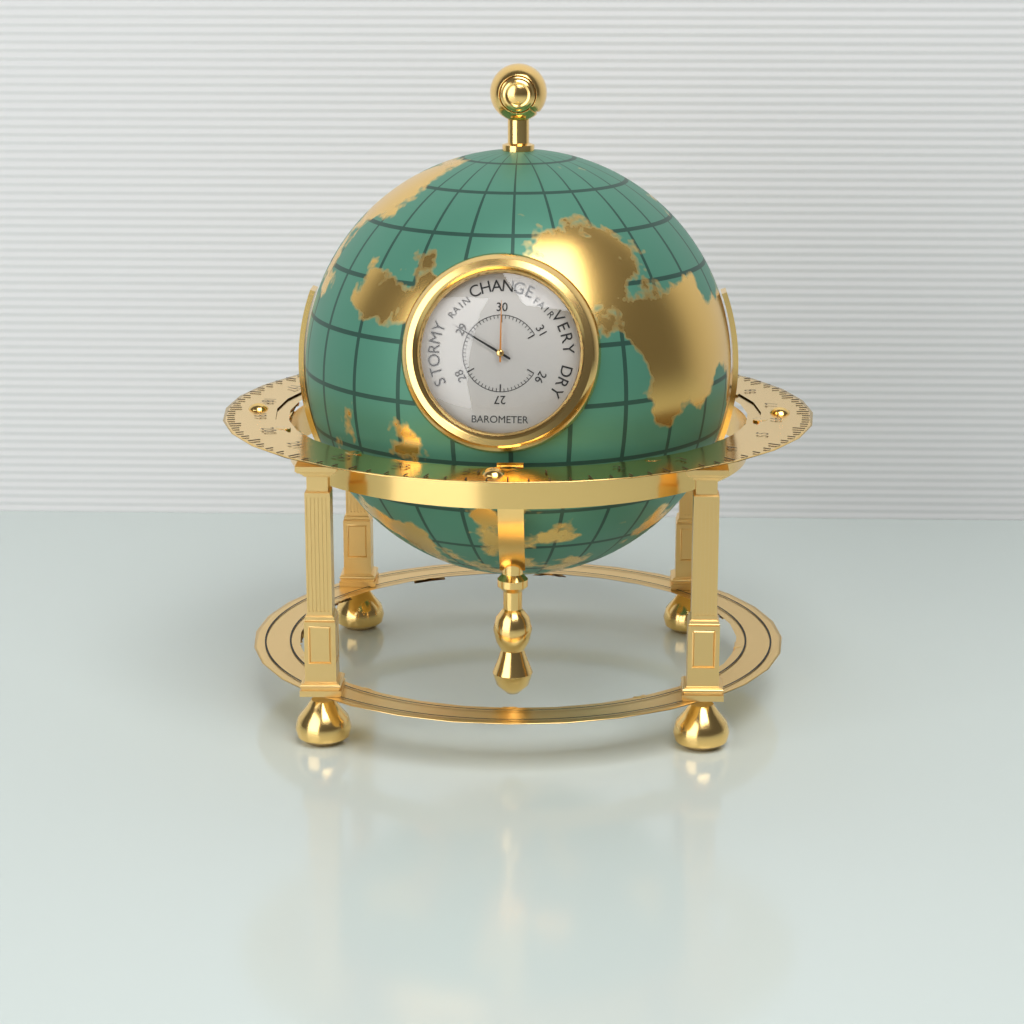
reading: 29.0 inHg
